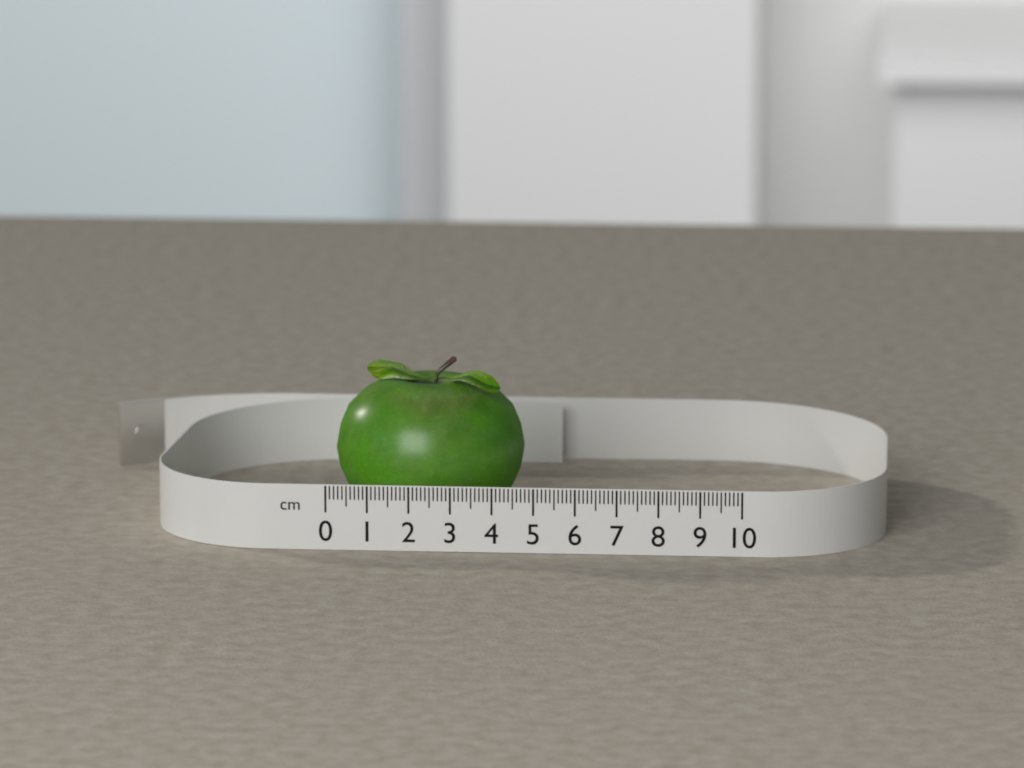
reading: 4.6 cm
